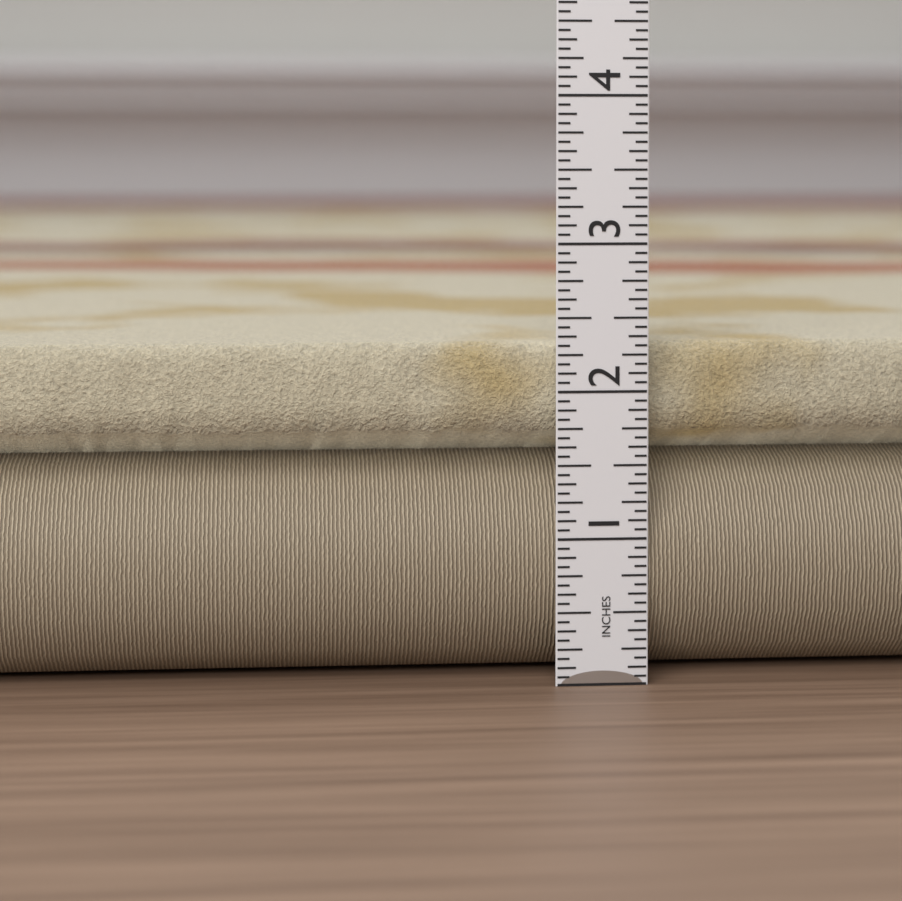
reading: 2.3125 in
